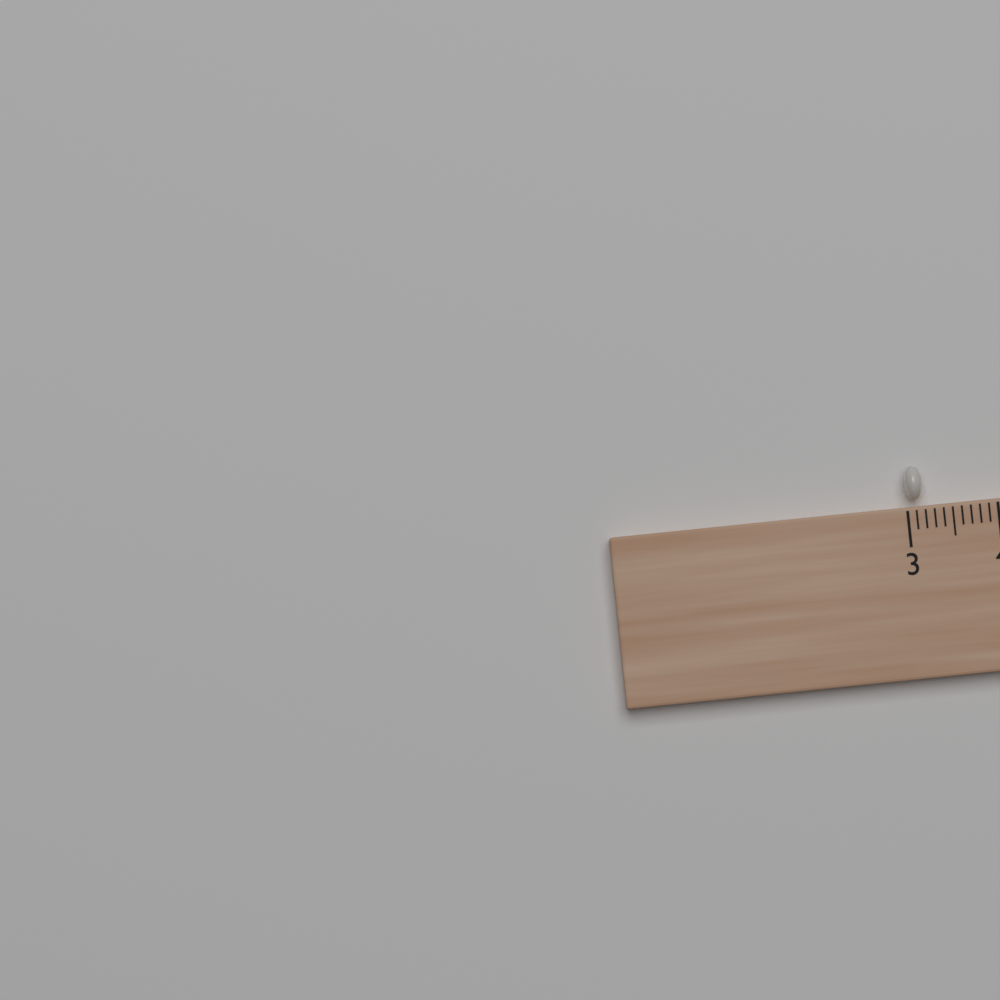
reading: 3.2 (no unit)
